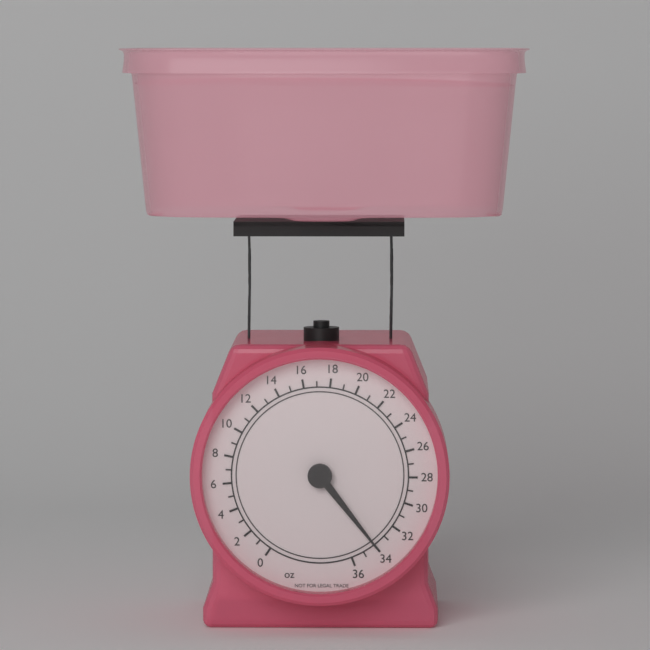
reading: 34 oz
